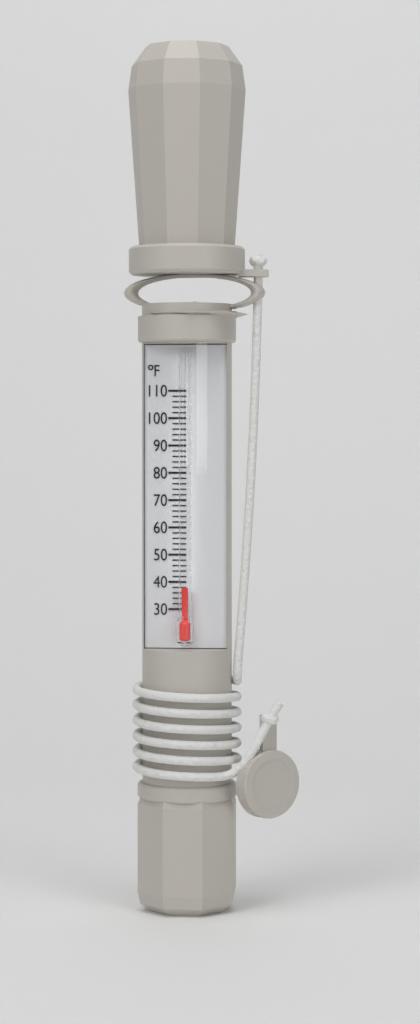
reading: 38 °F
